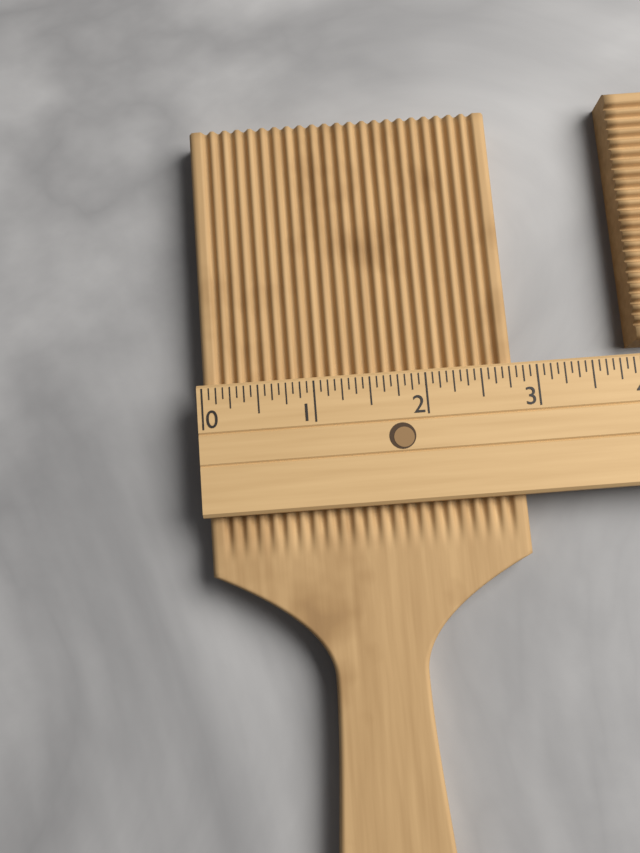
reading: 2.8125 (no unit)
